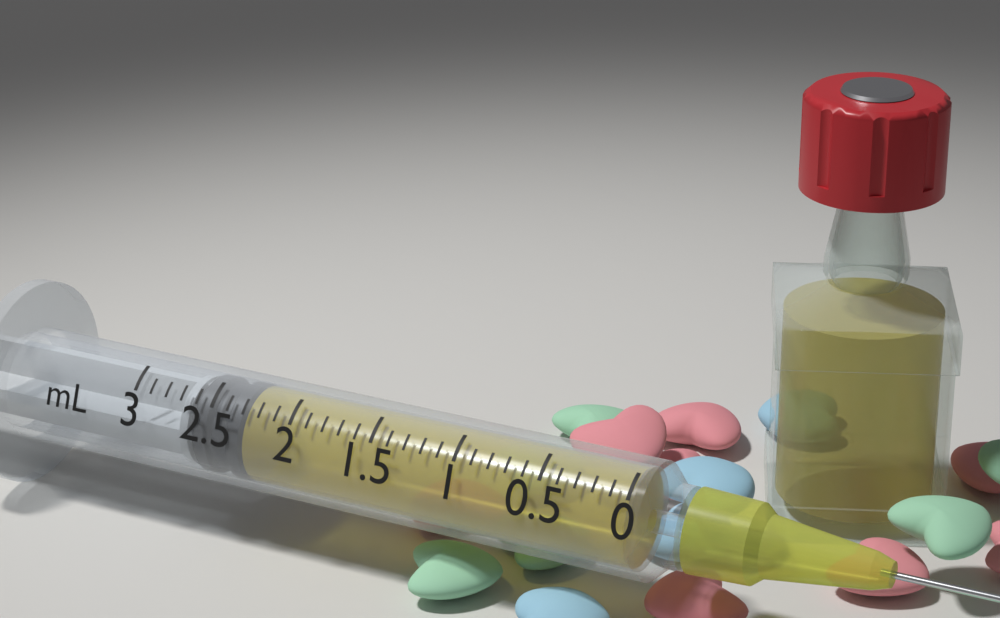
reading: 2.3 mL
